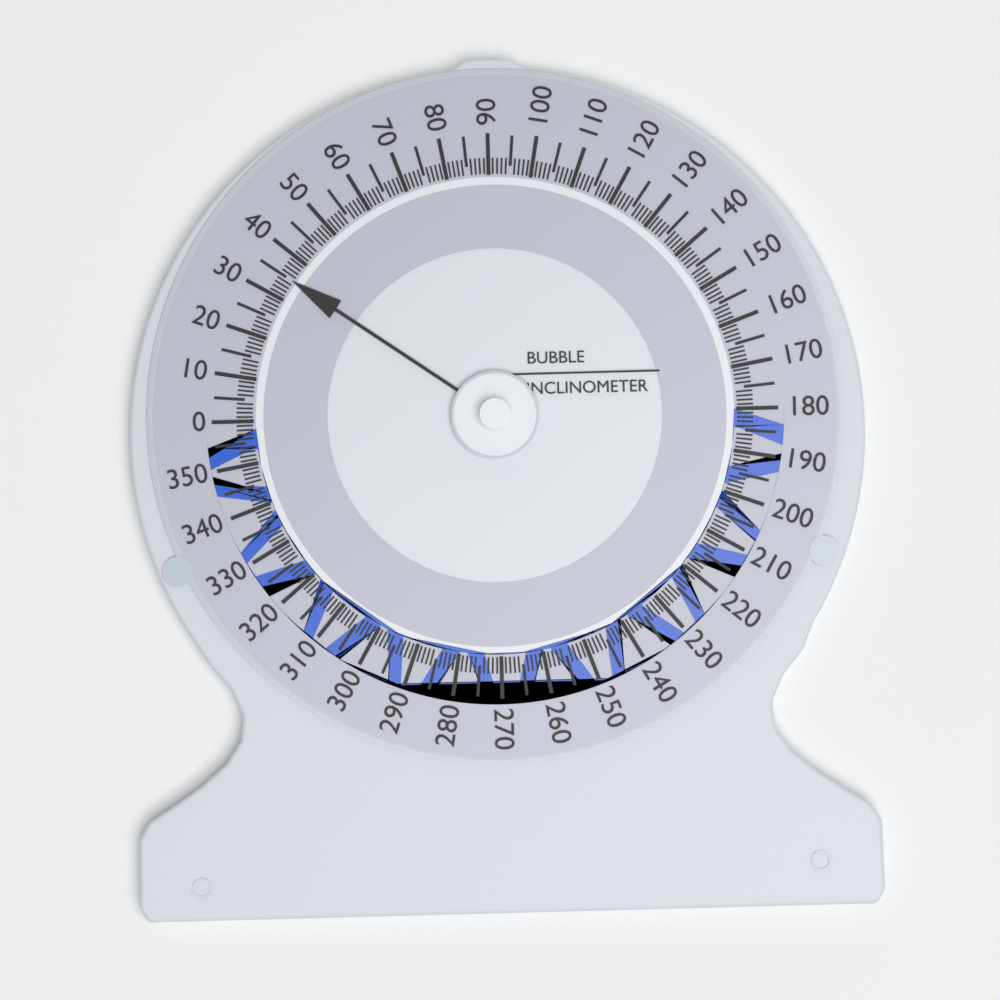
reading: 35 (no unit)
